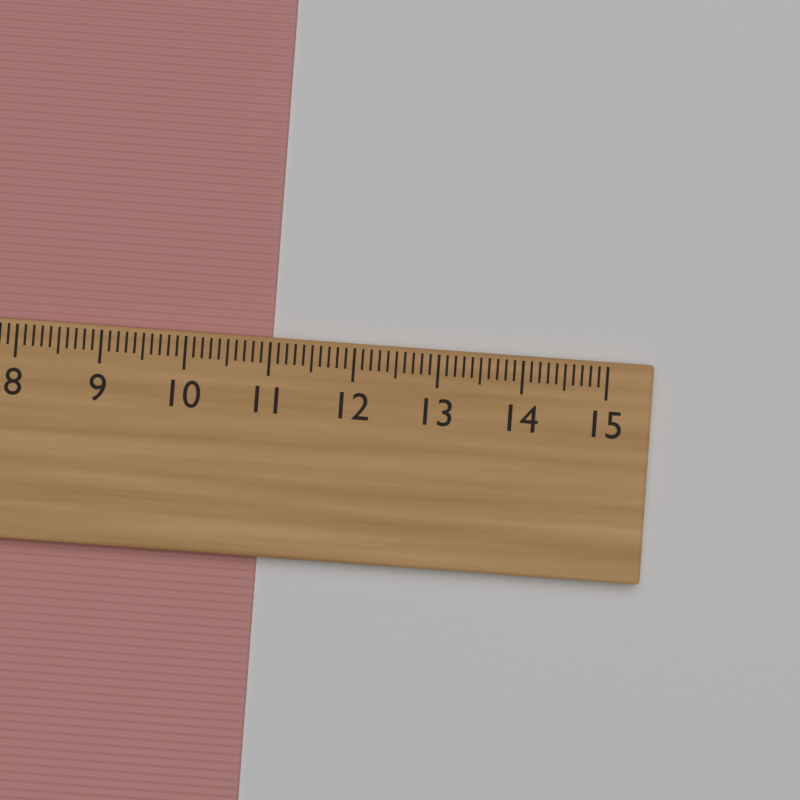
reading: 11.0 cm
